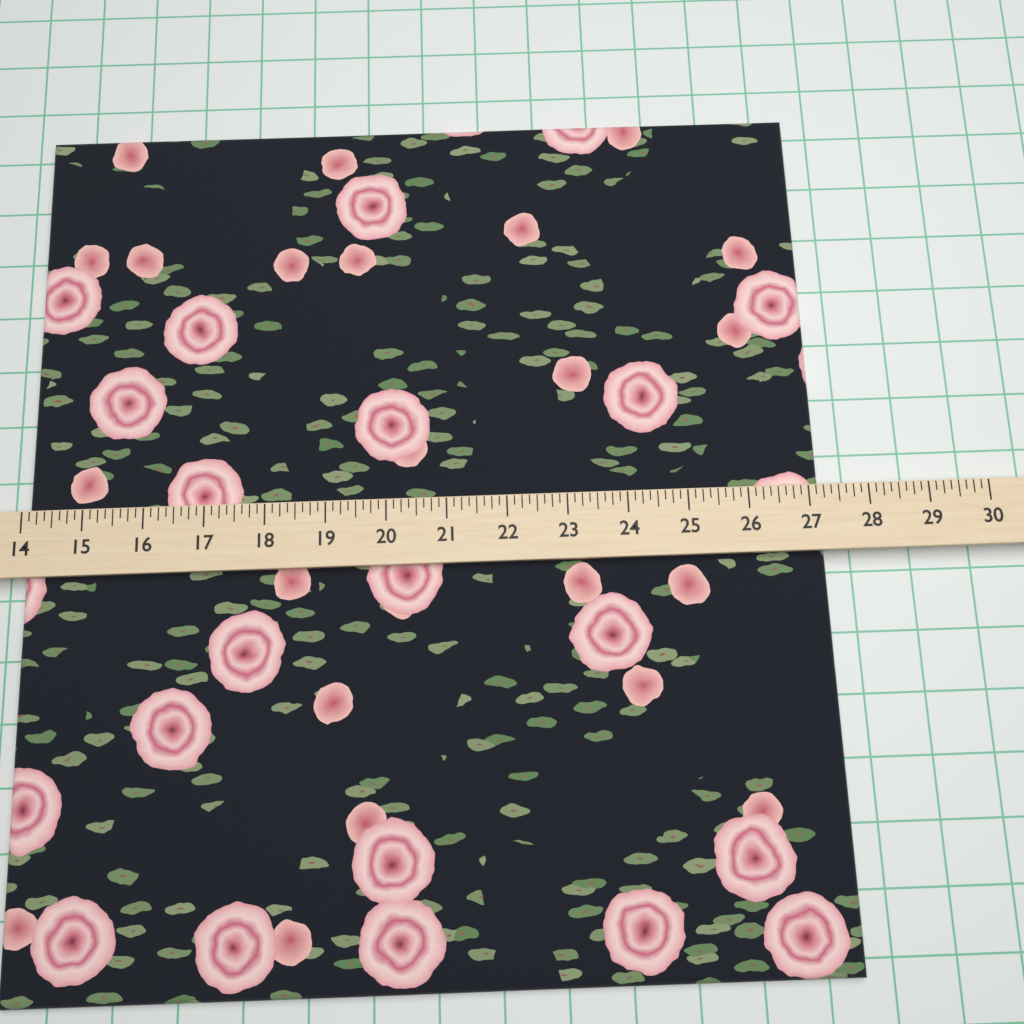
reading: 27.250 (no unit)
